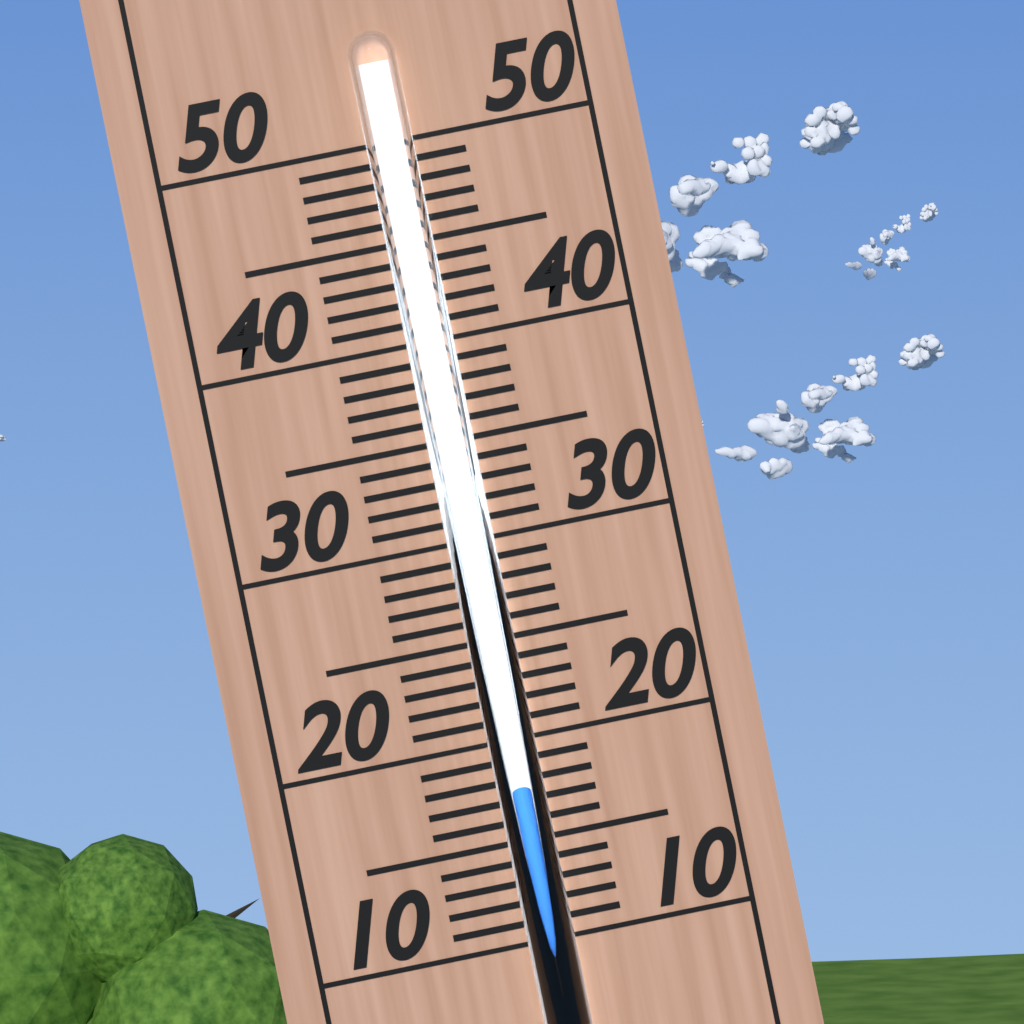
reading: 18 (no unit)
